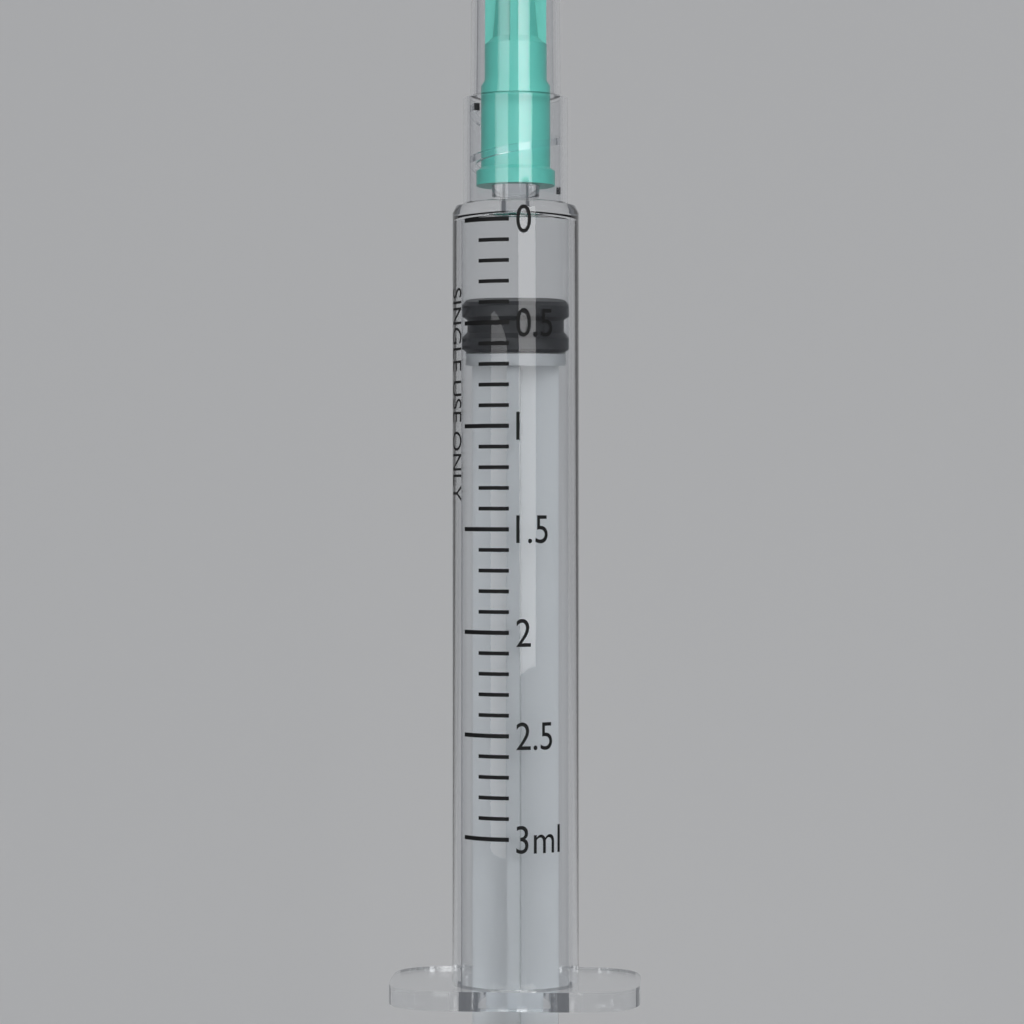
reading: 0.4 ml
